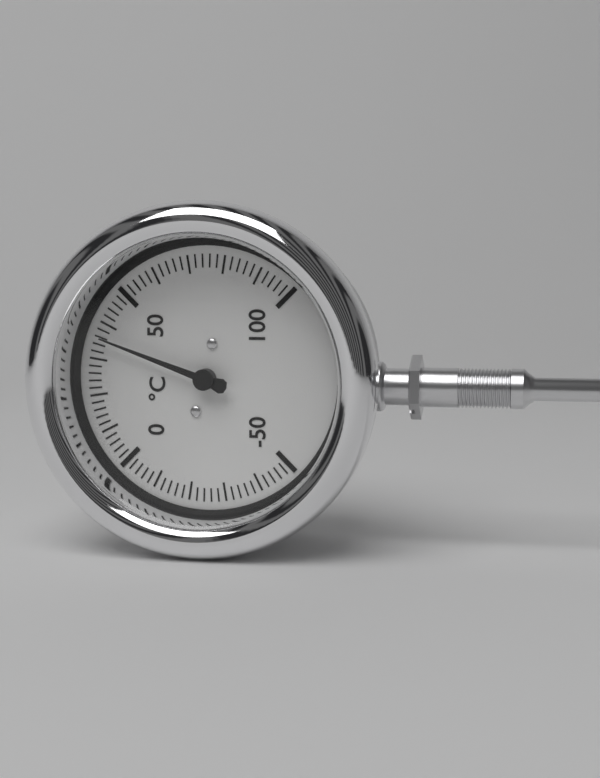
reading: 36 °C
